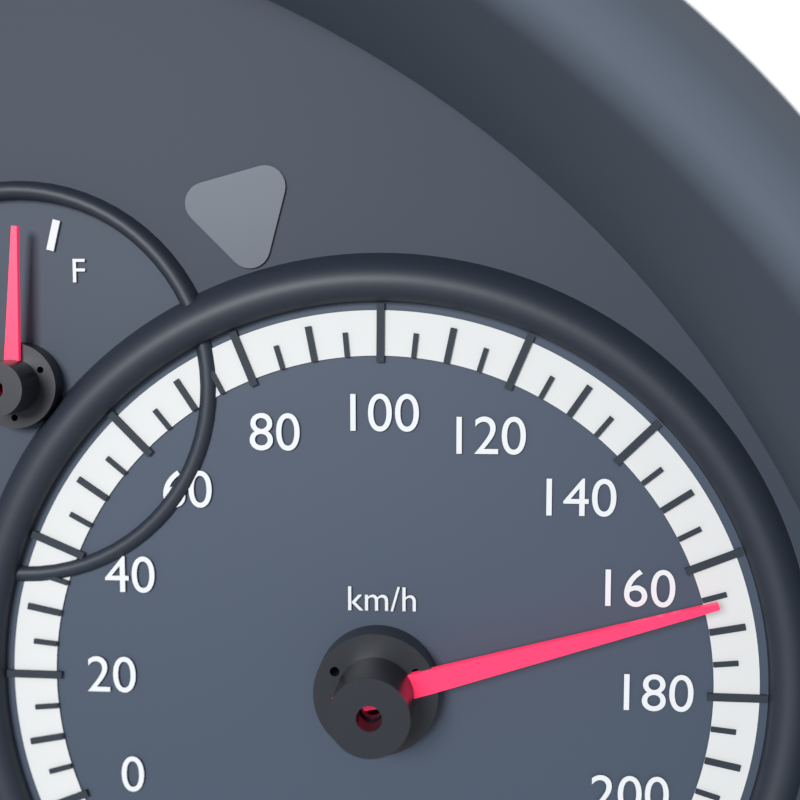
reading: 165 km/h
